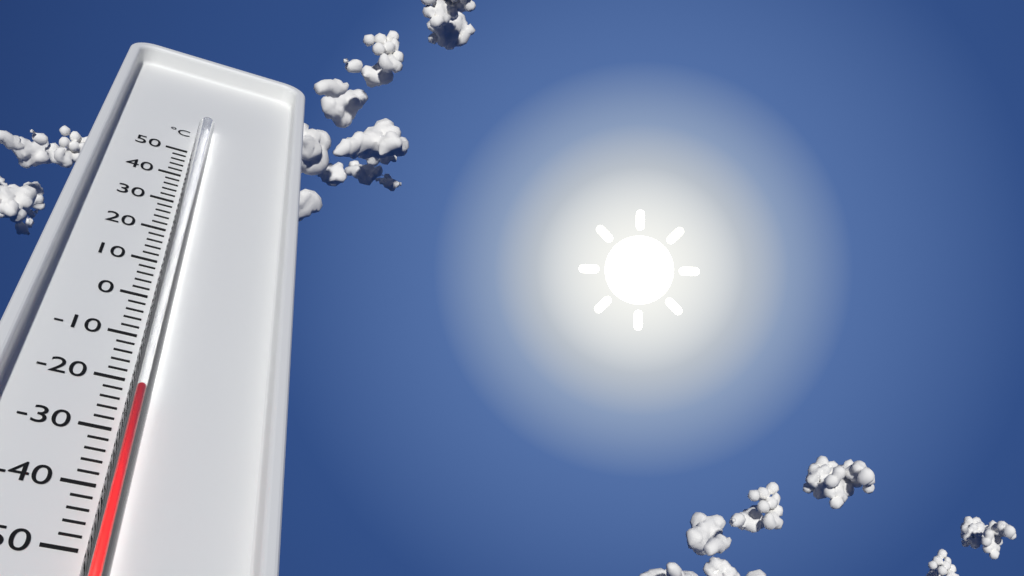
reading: -24 °C
